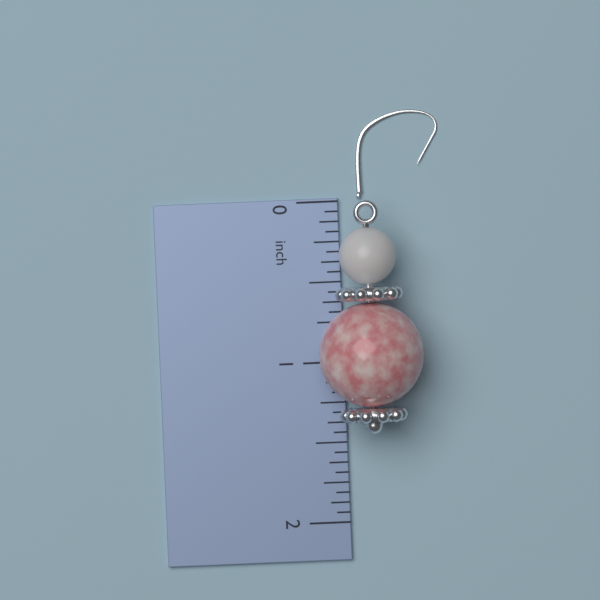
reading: 1.4375 inch
